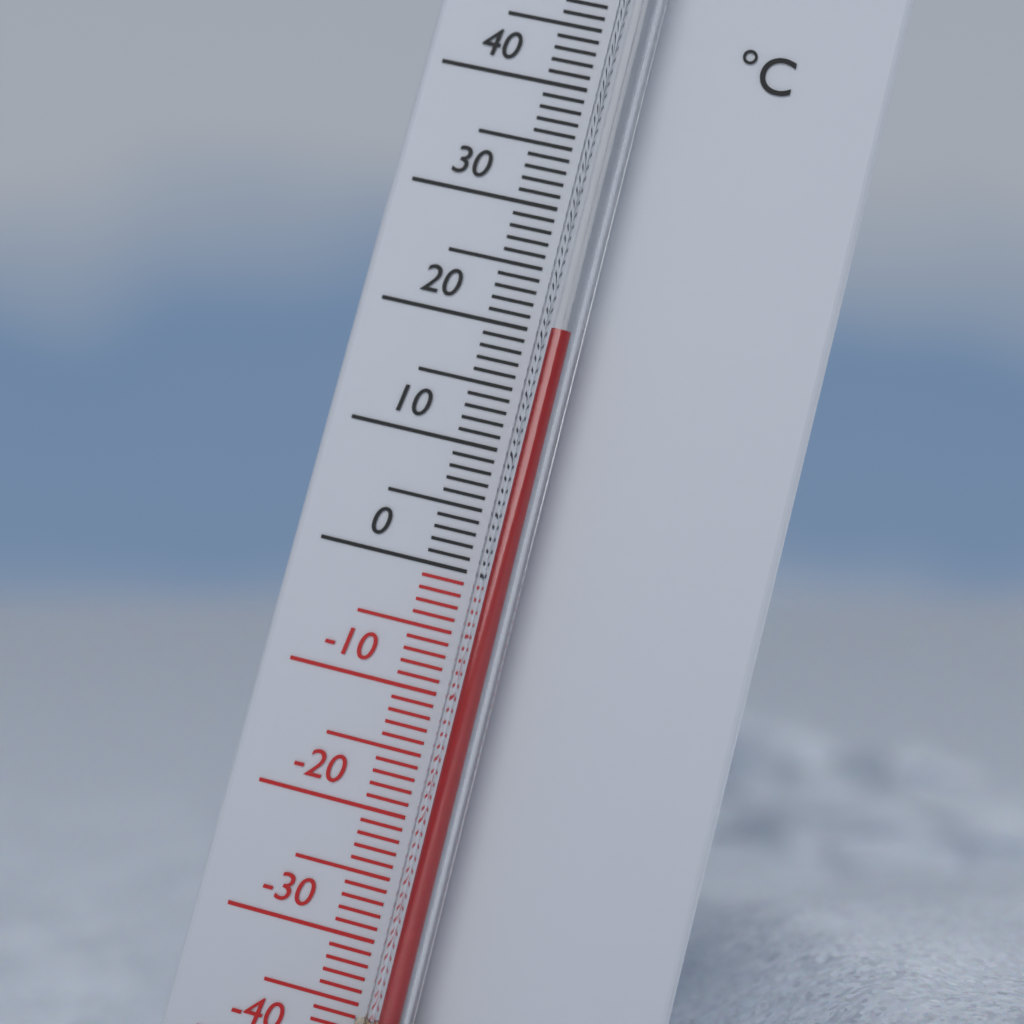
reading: 20 °C
